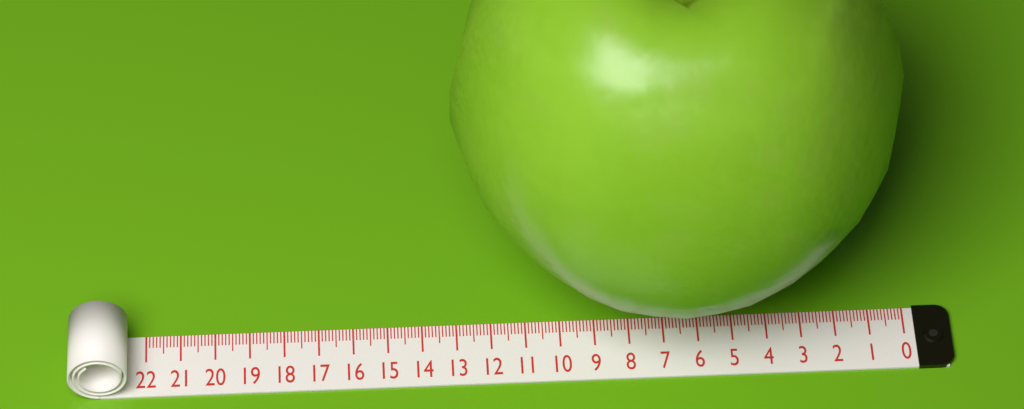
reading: 13.0 (no unit)
